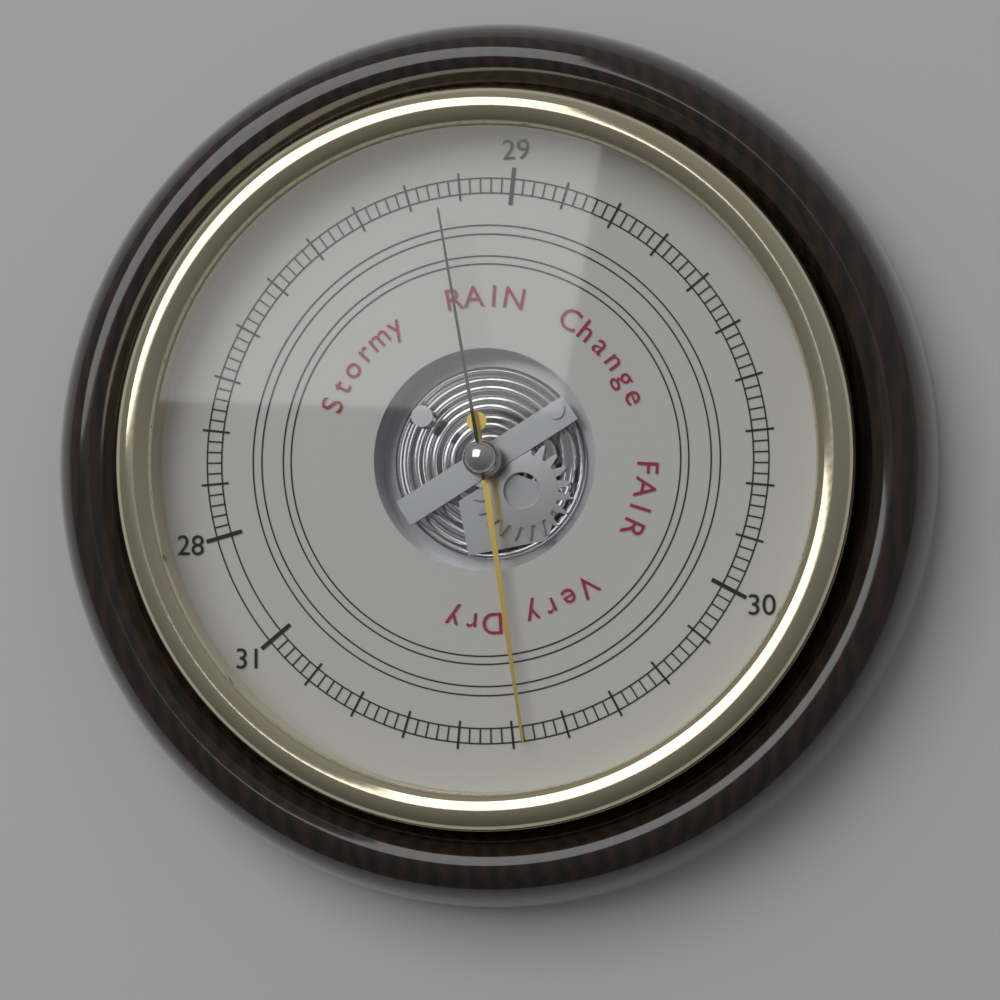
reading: 30.48 (no unit)
